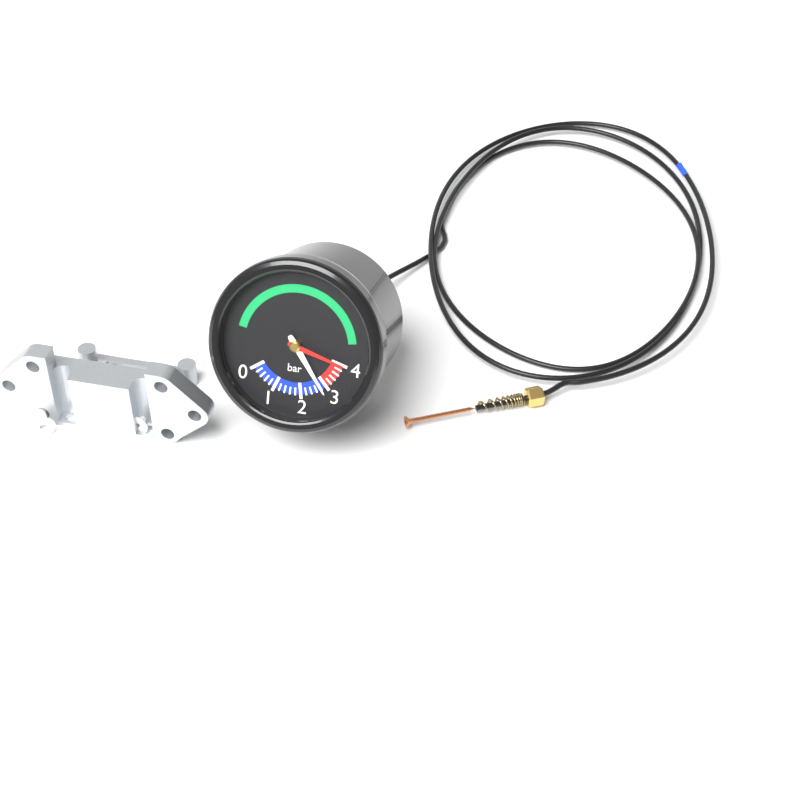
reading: 2.8 bar
